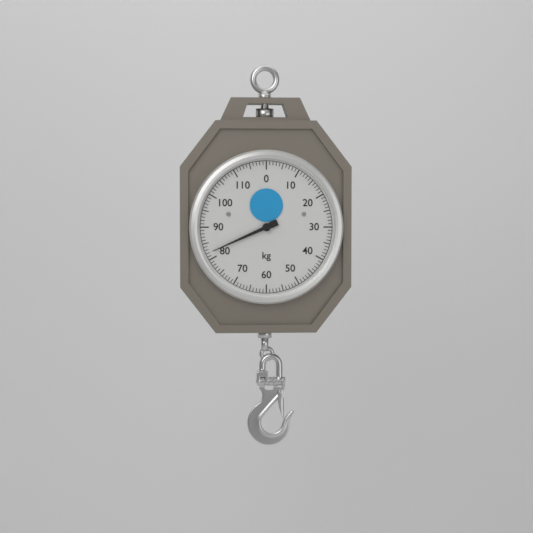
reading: 82 kg
